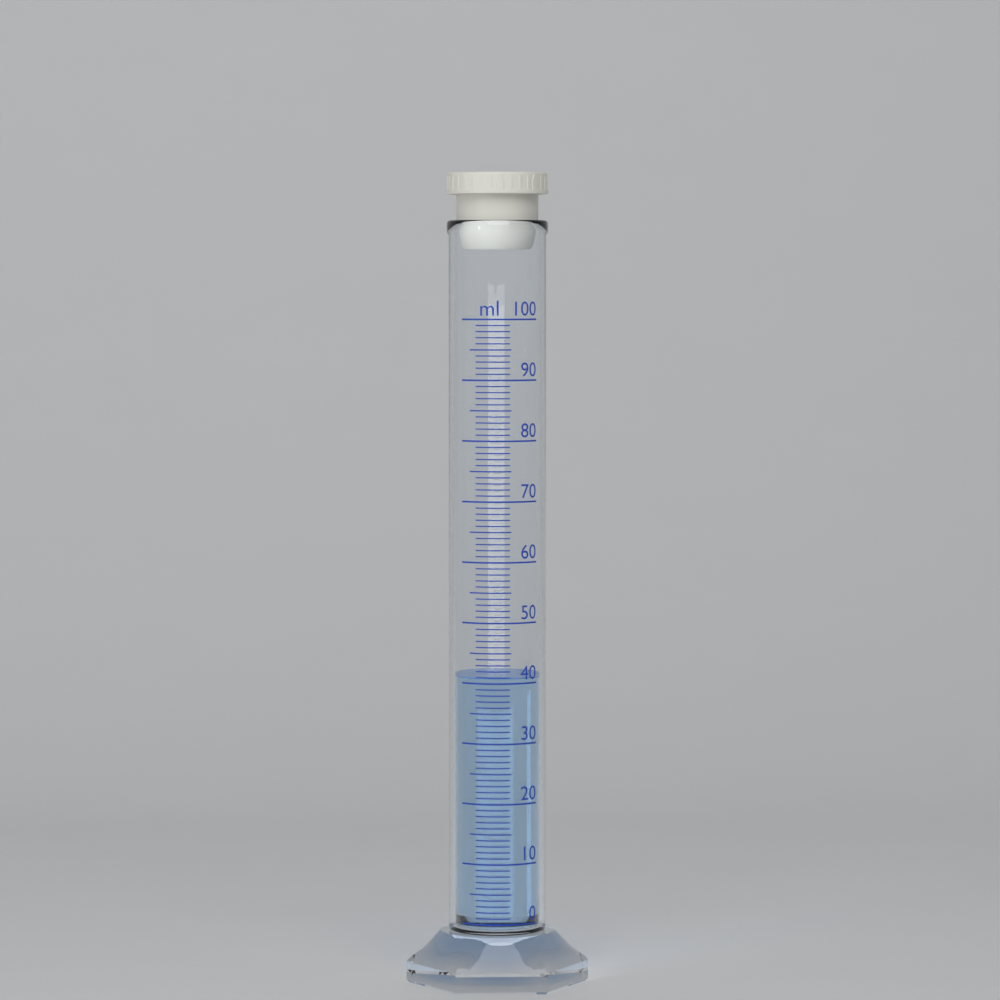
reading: 41 ml
